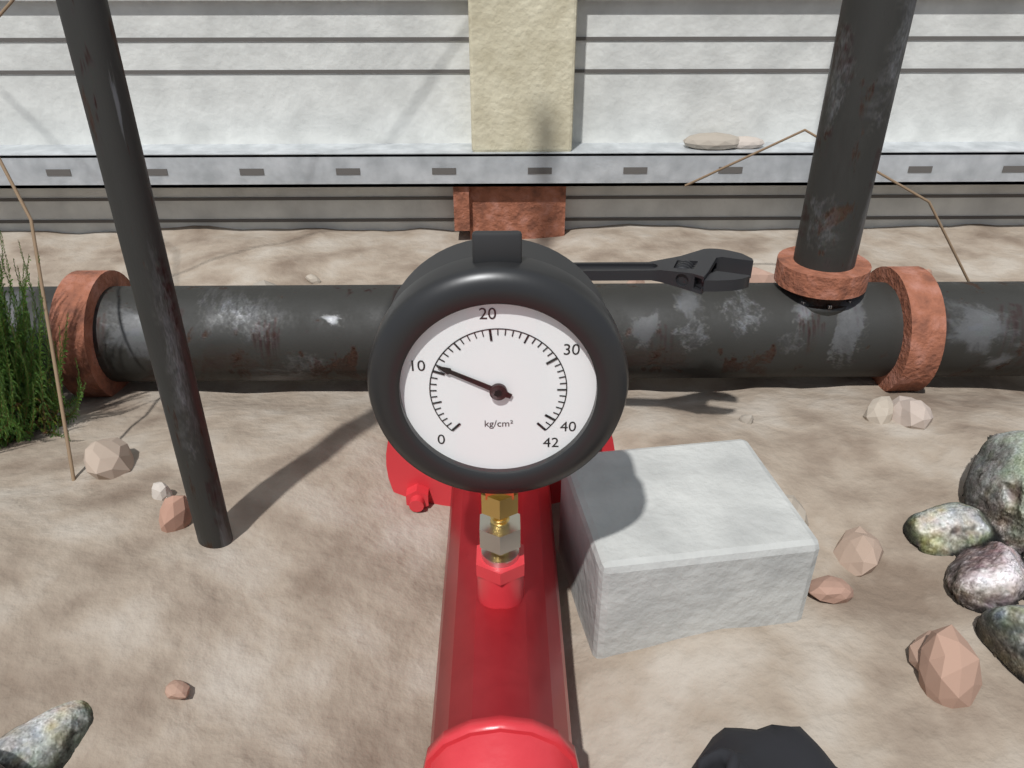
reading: 11 kg/cm²
